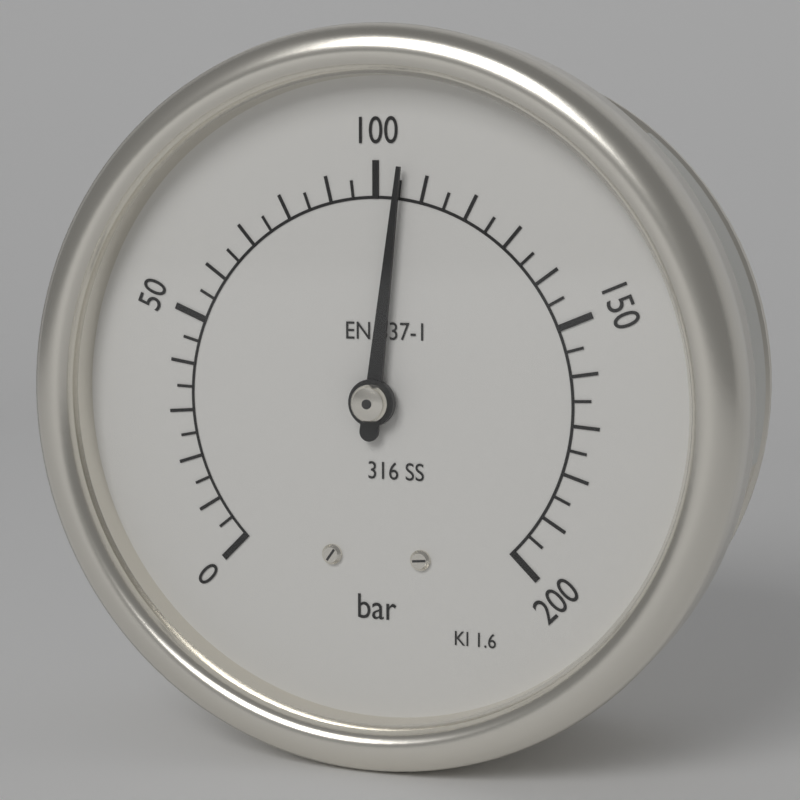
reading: 105 bar
